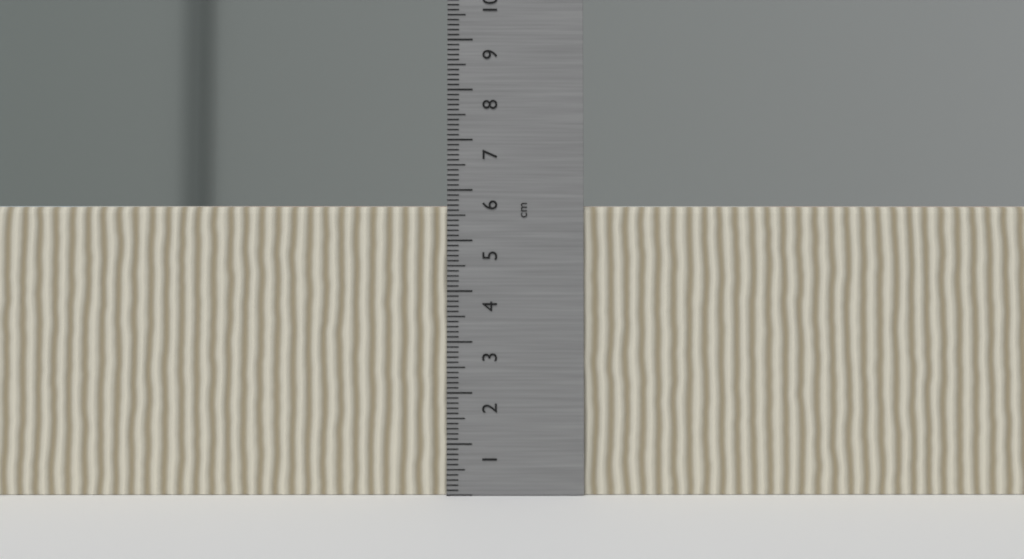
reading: 5.7 cm
